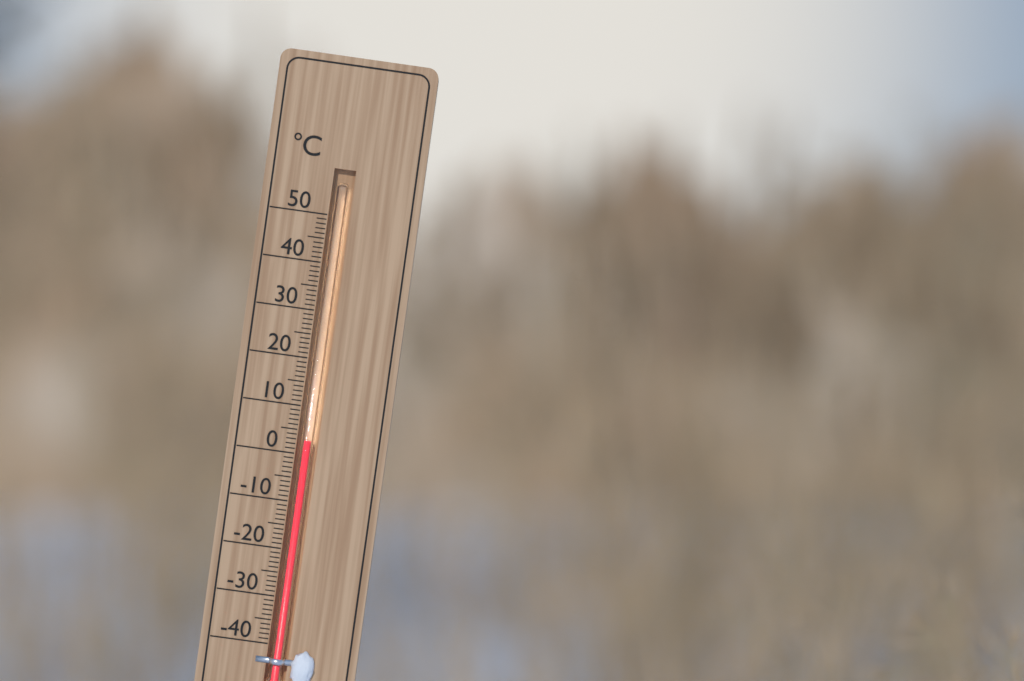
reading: 3 °C
